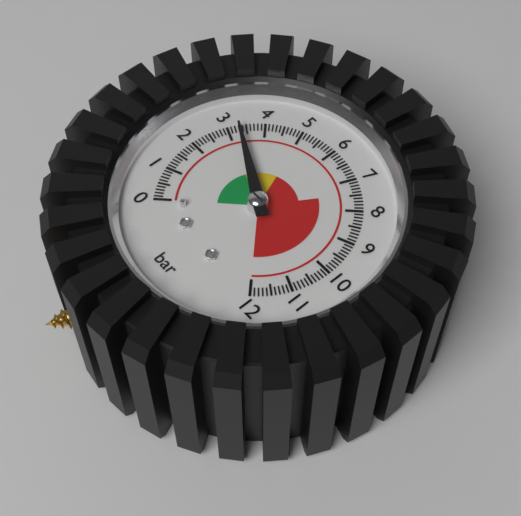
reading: 3.3 bar
